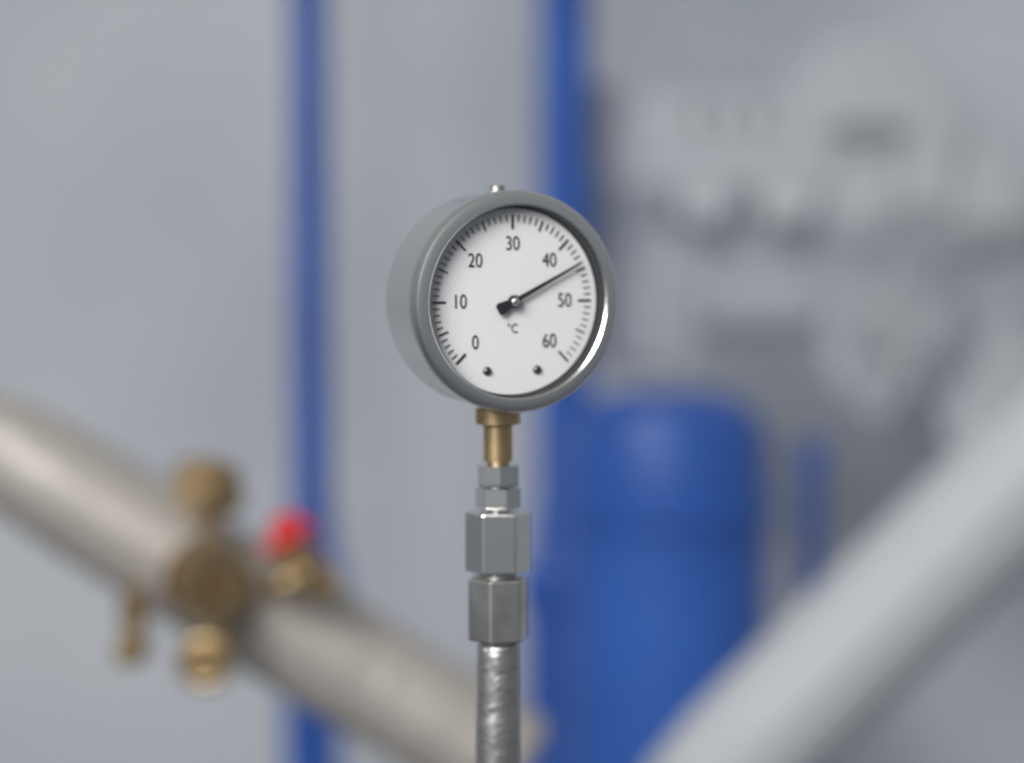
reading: 44 °C
